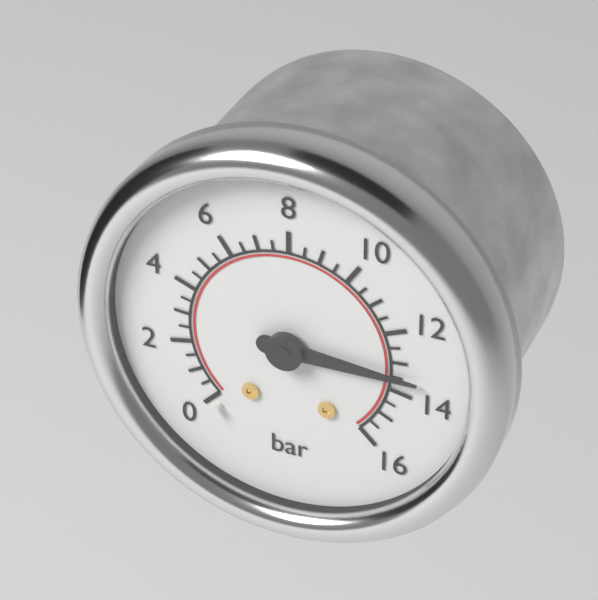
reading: 13.5 bar
